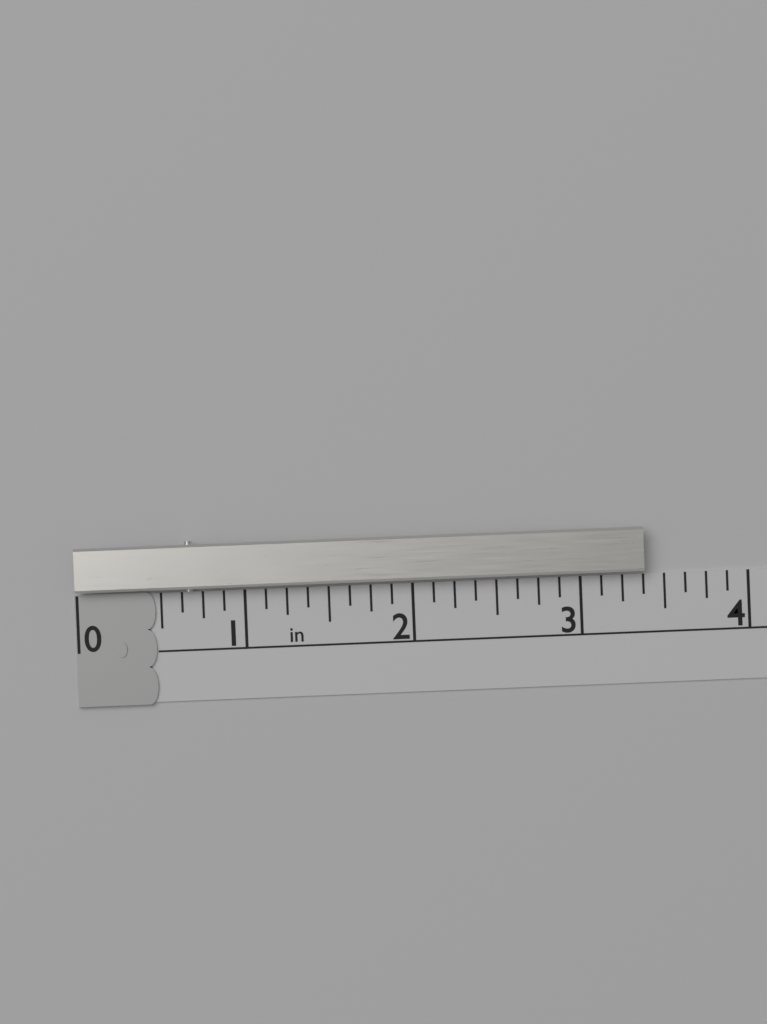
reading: 3.375 in
